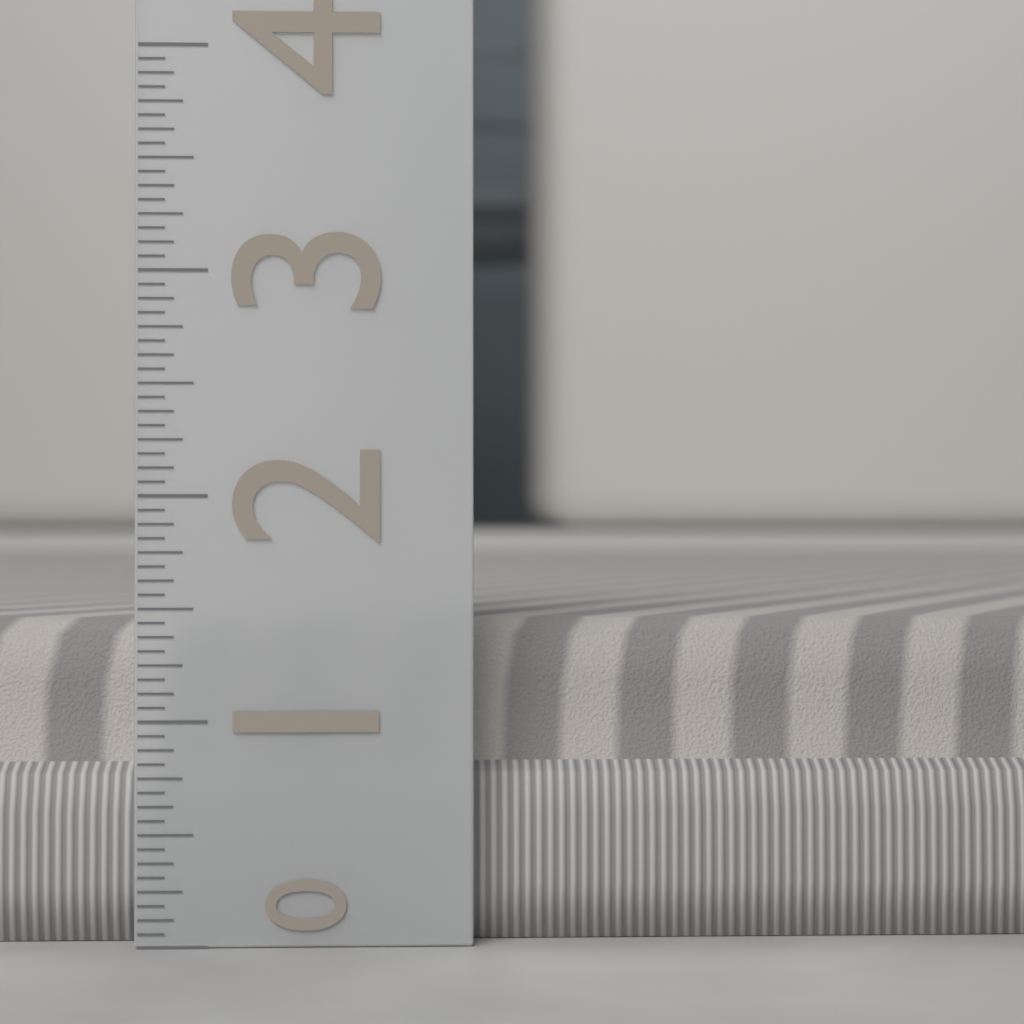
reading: 1.4375 (no unit)
